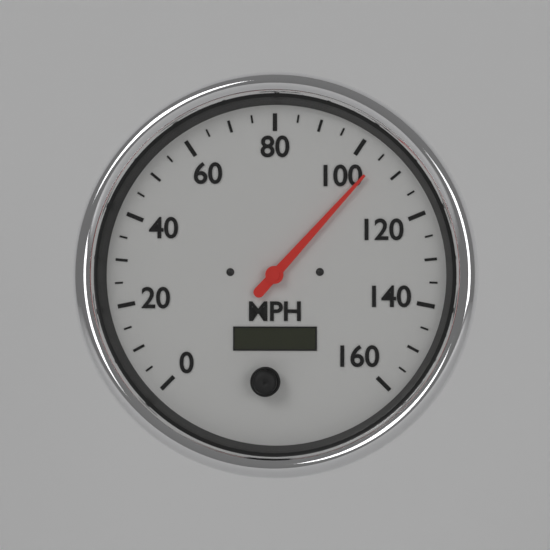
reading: 105 MPH
